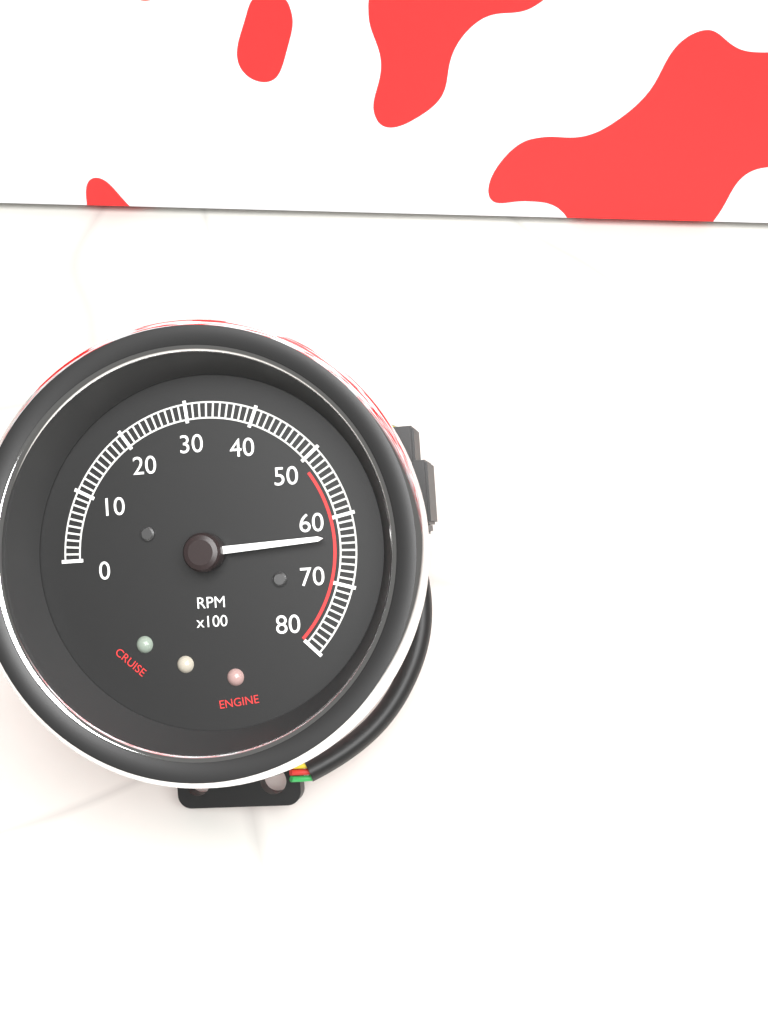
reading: 6300 RPM
